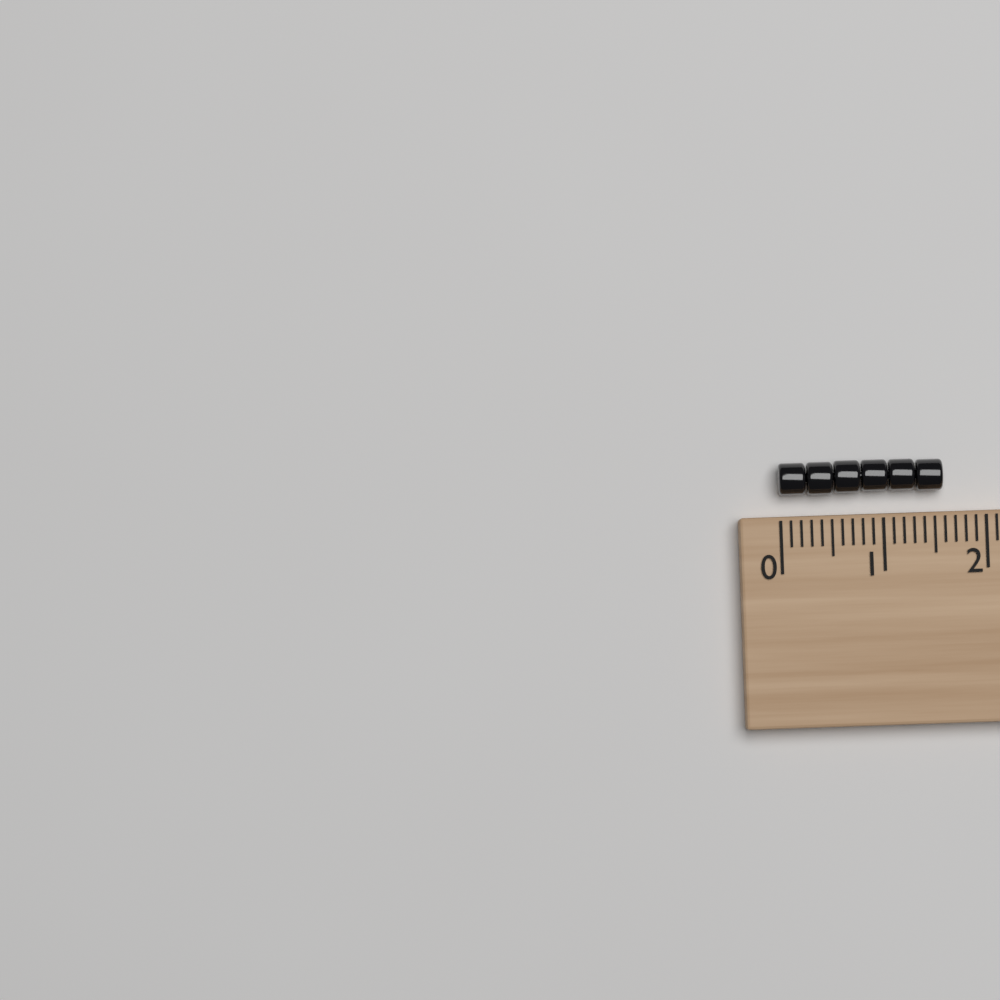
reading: 1.6 (no unit)
